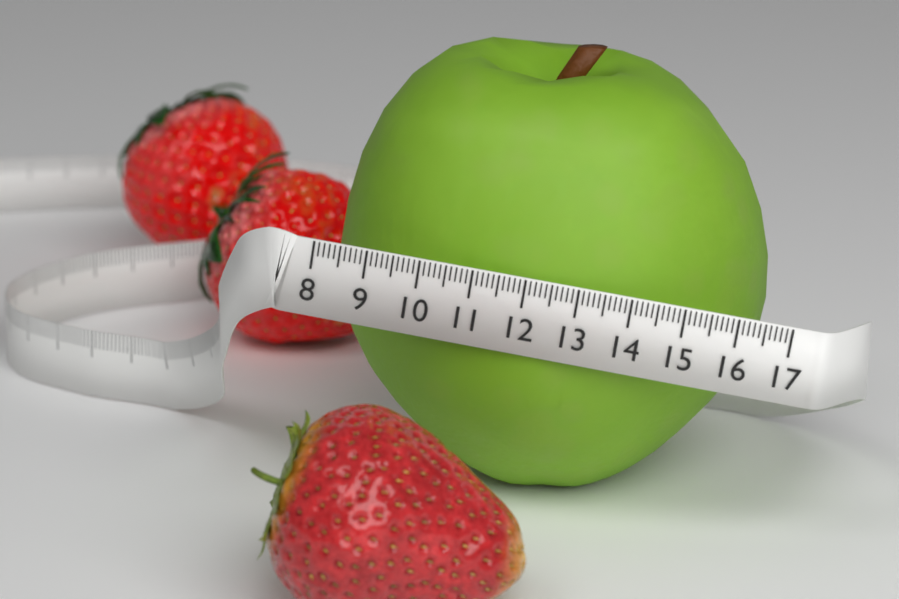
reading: 16.6 (no unit)
